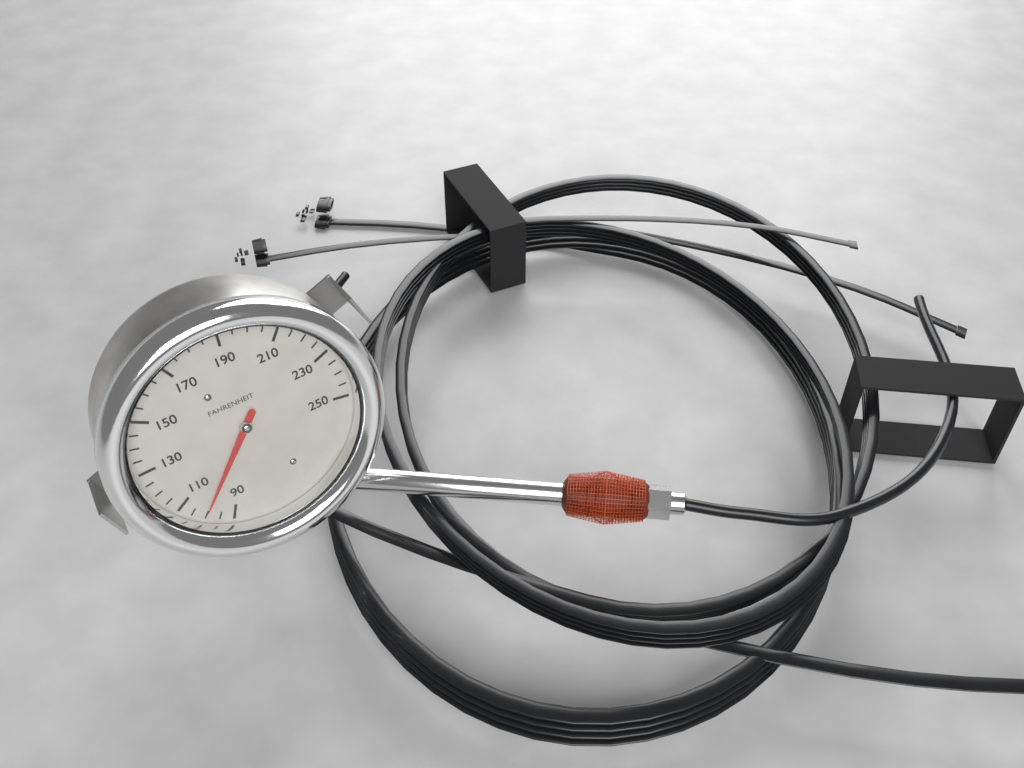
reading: 100 °F
